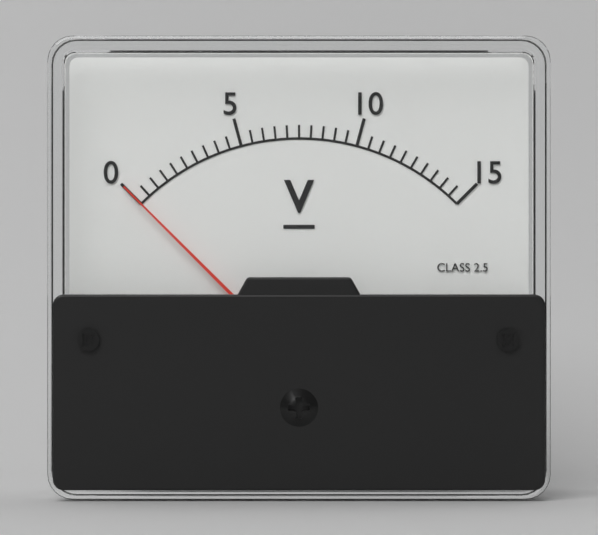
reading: 0.0 V
